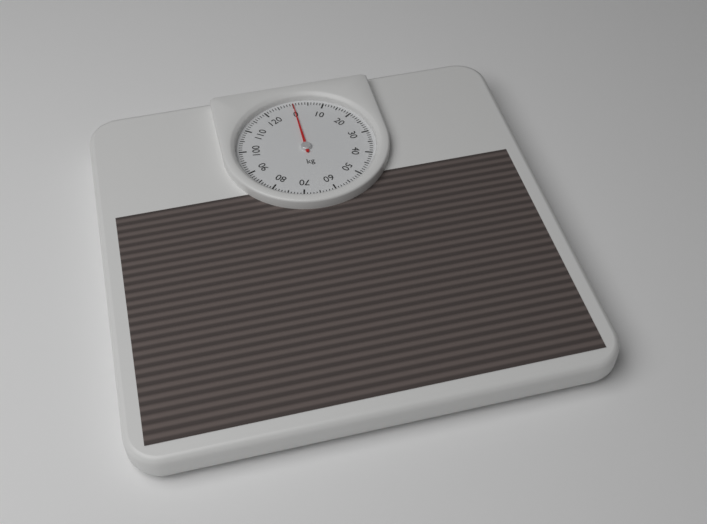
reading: 0 kg
